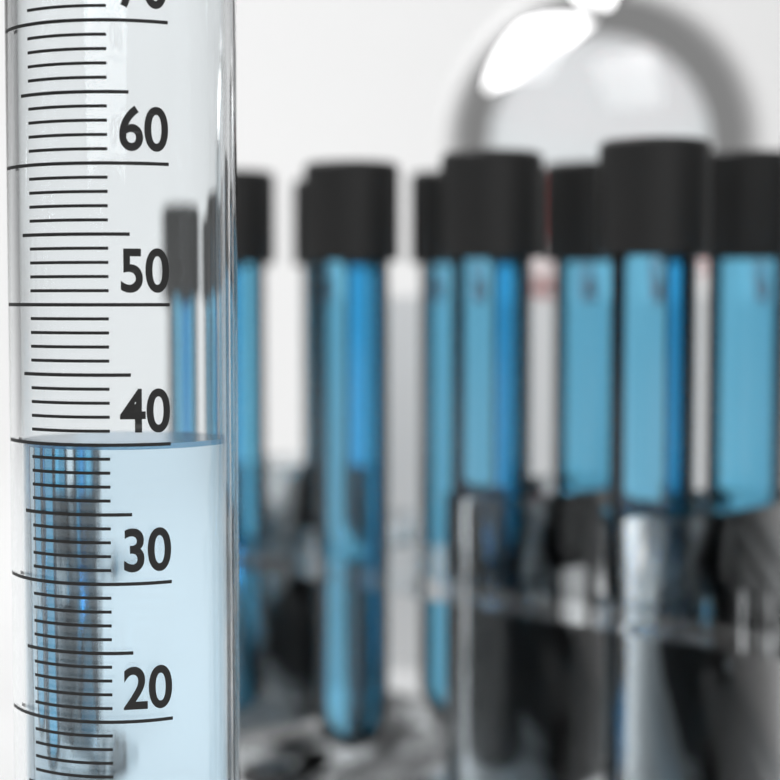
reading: 40 ml
